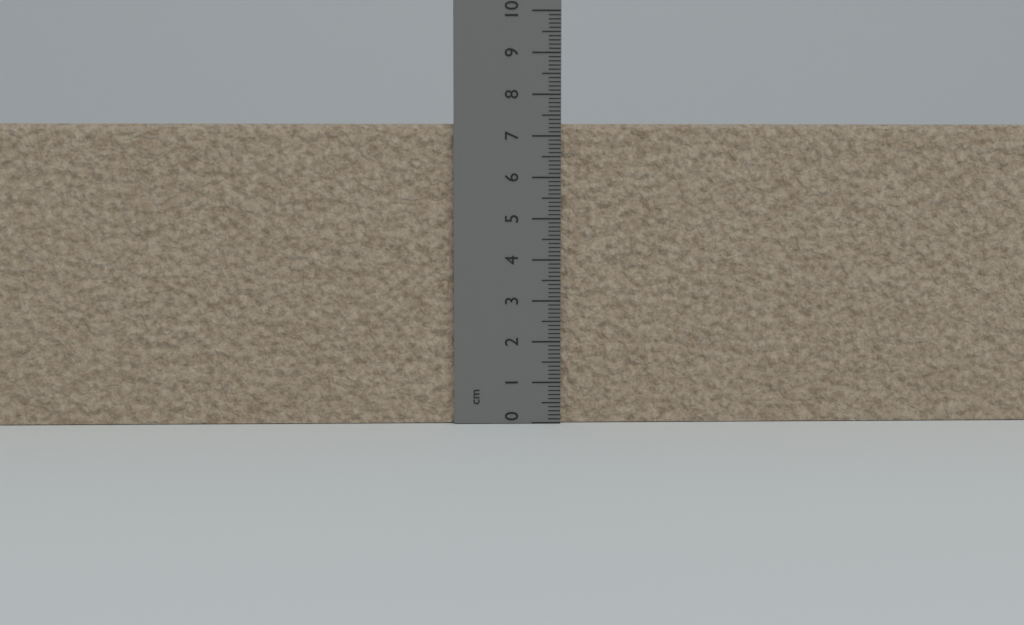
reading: 7.3 cm
